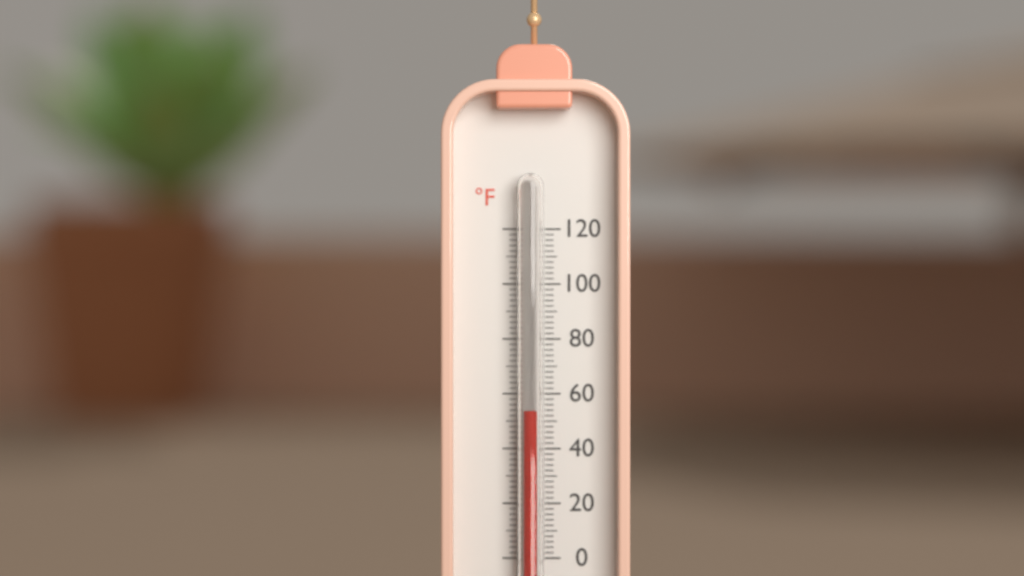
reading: 54 °F
